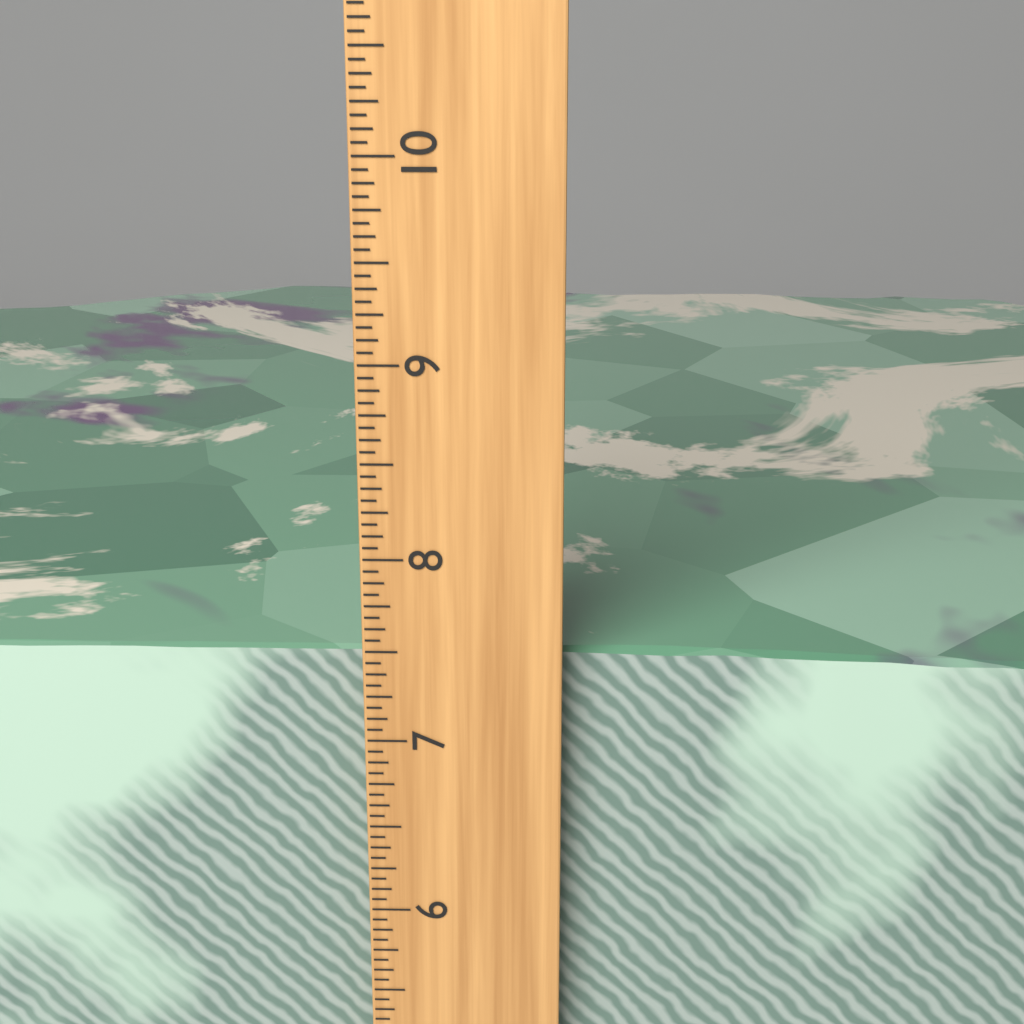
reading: 7.4375 inch
